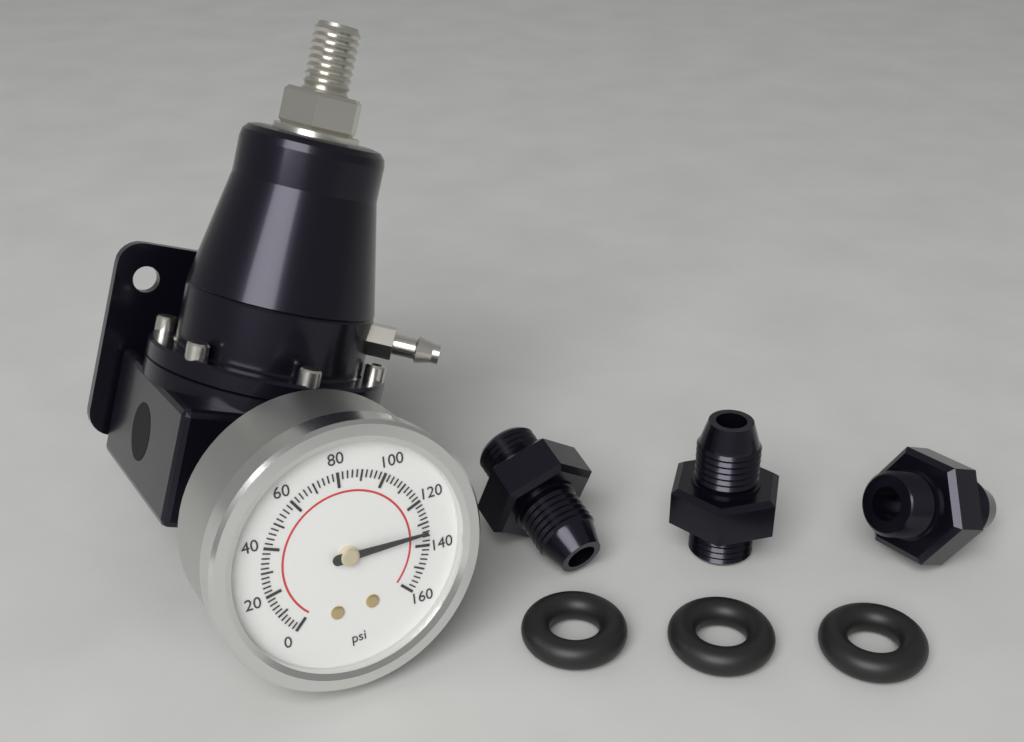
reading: 134 psi
